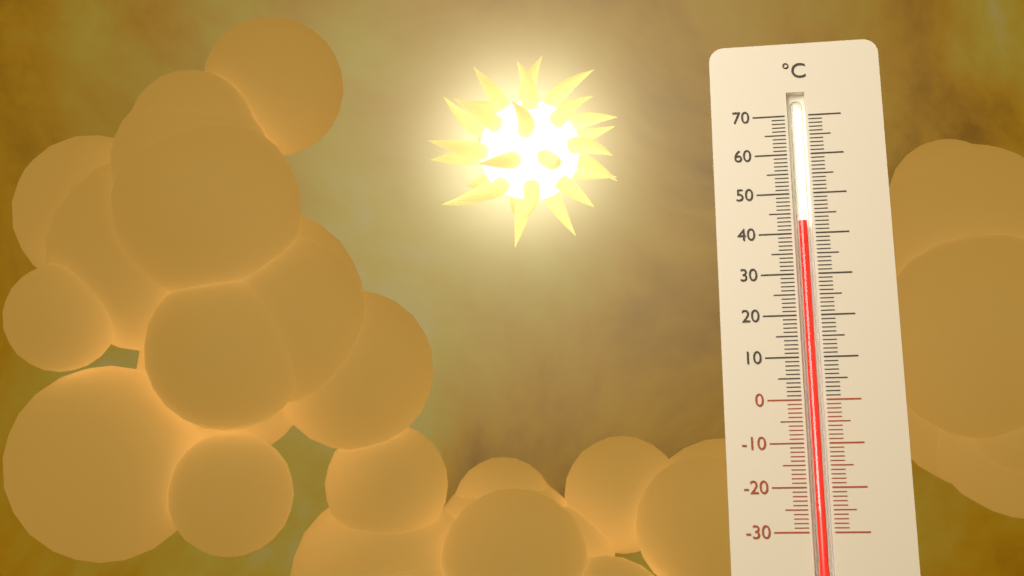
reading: 43 °C
